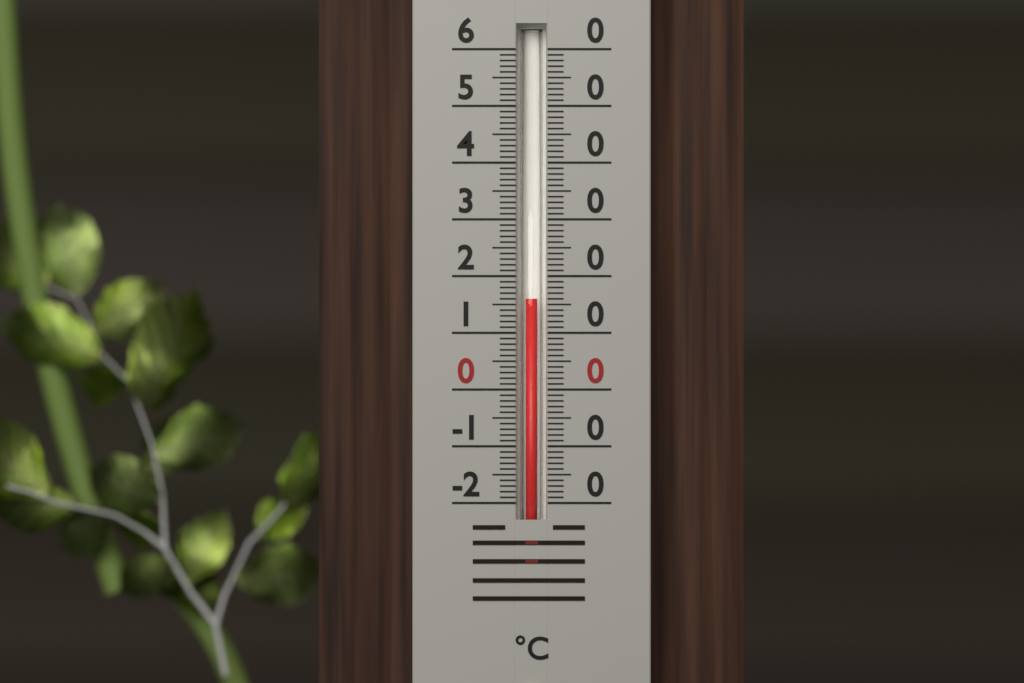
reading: 16 °C
